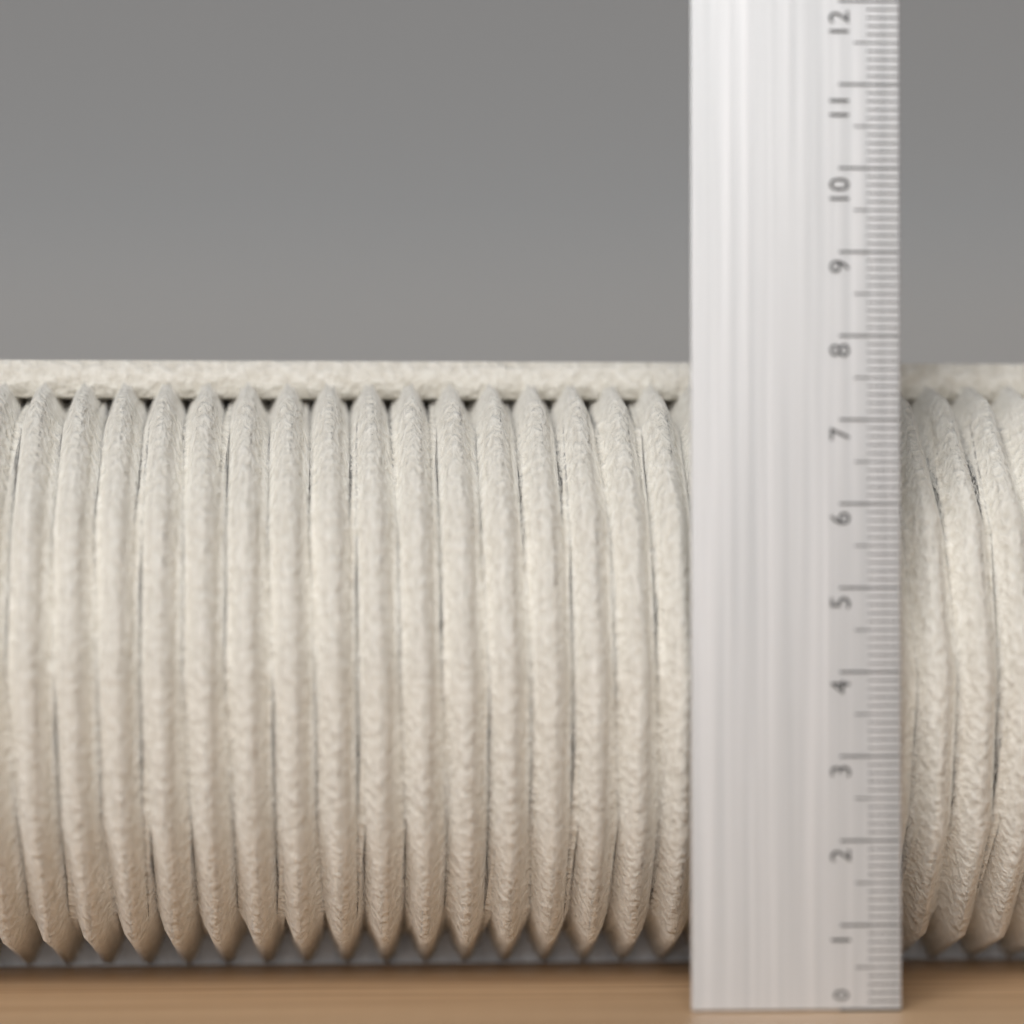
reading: 7.9 (no unit)
